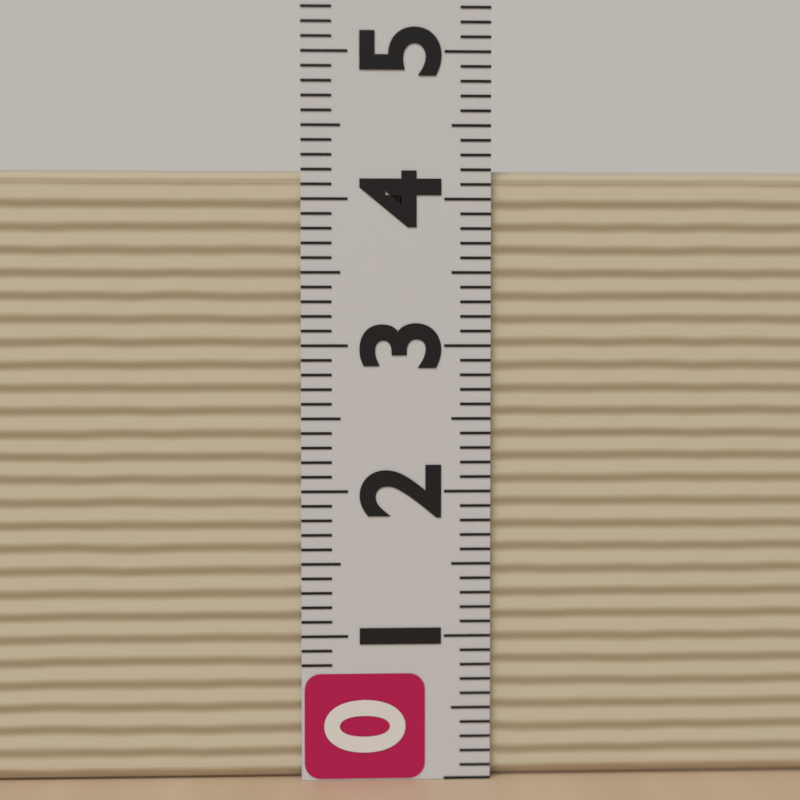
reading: 4.2 (no unit)
